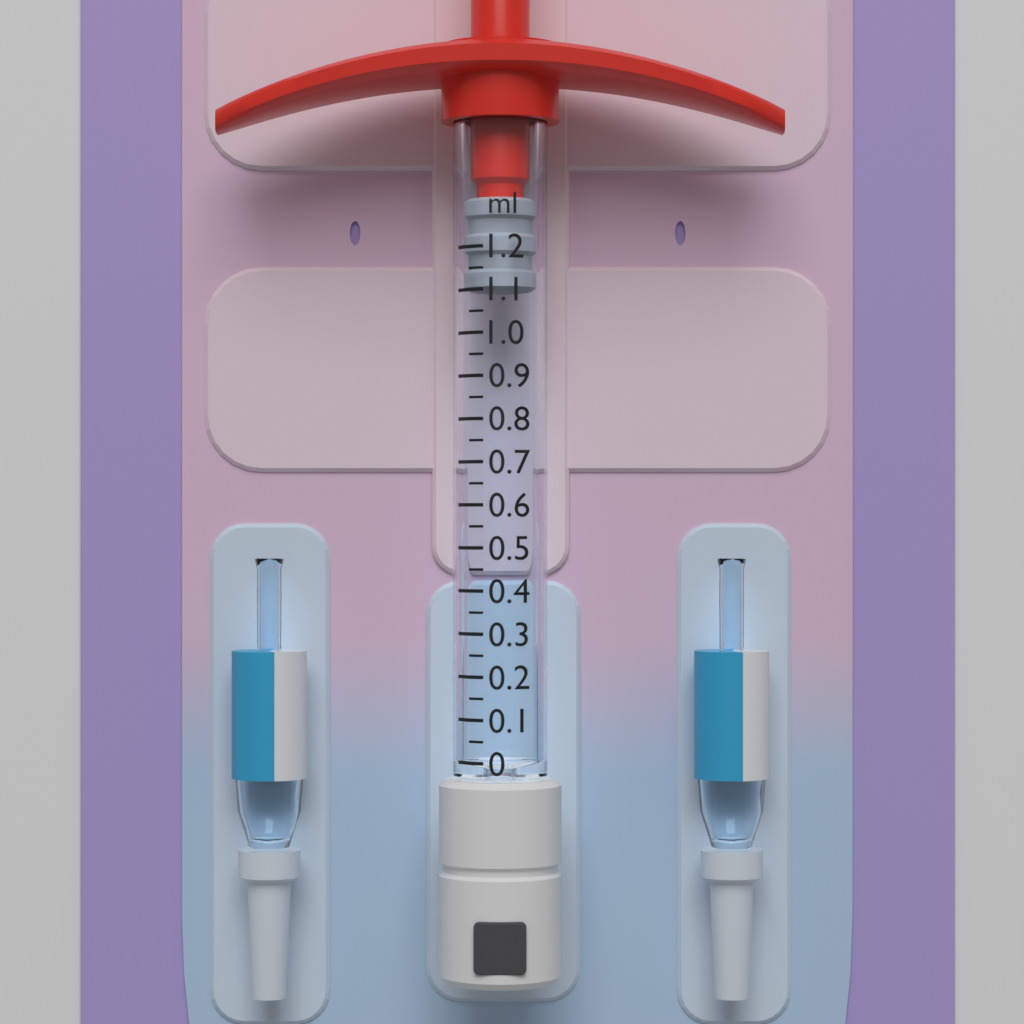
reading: 1.10 ml
